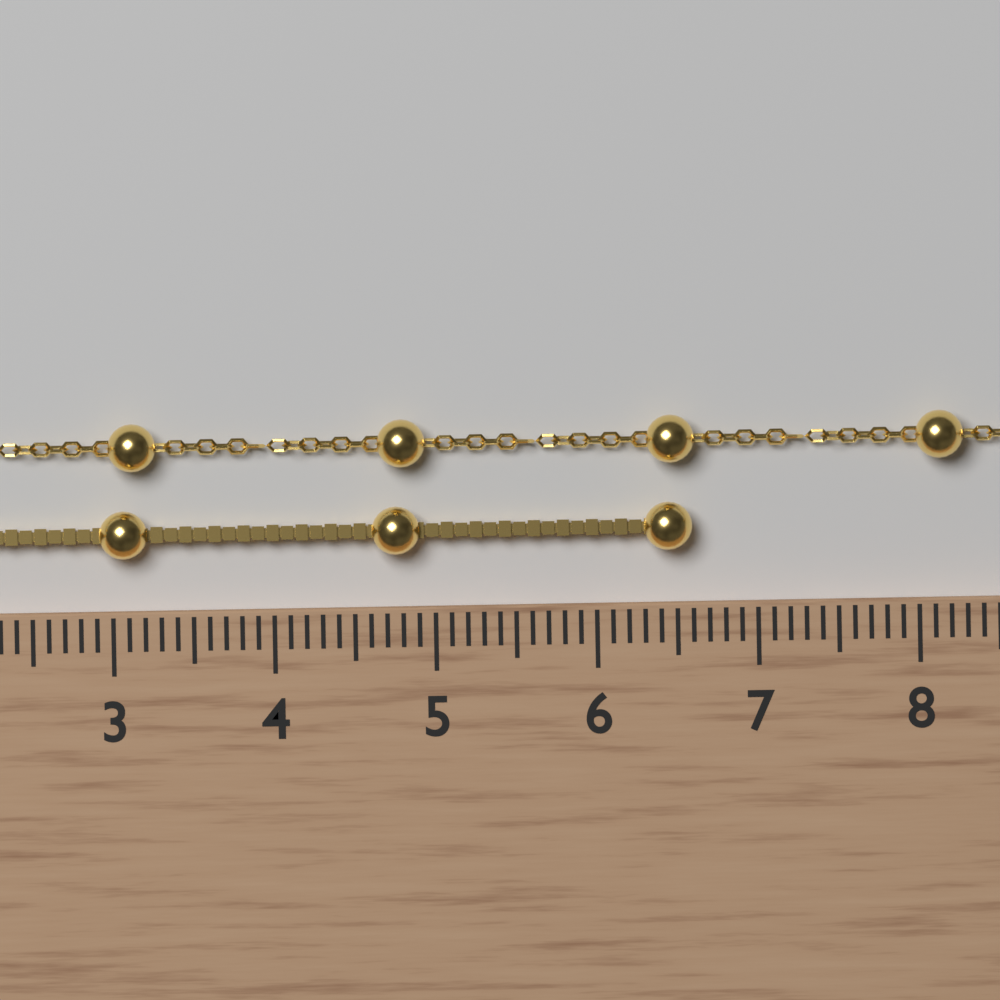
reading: 6.6 cm
